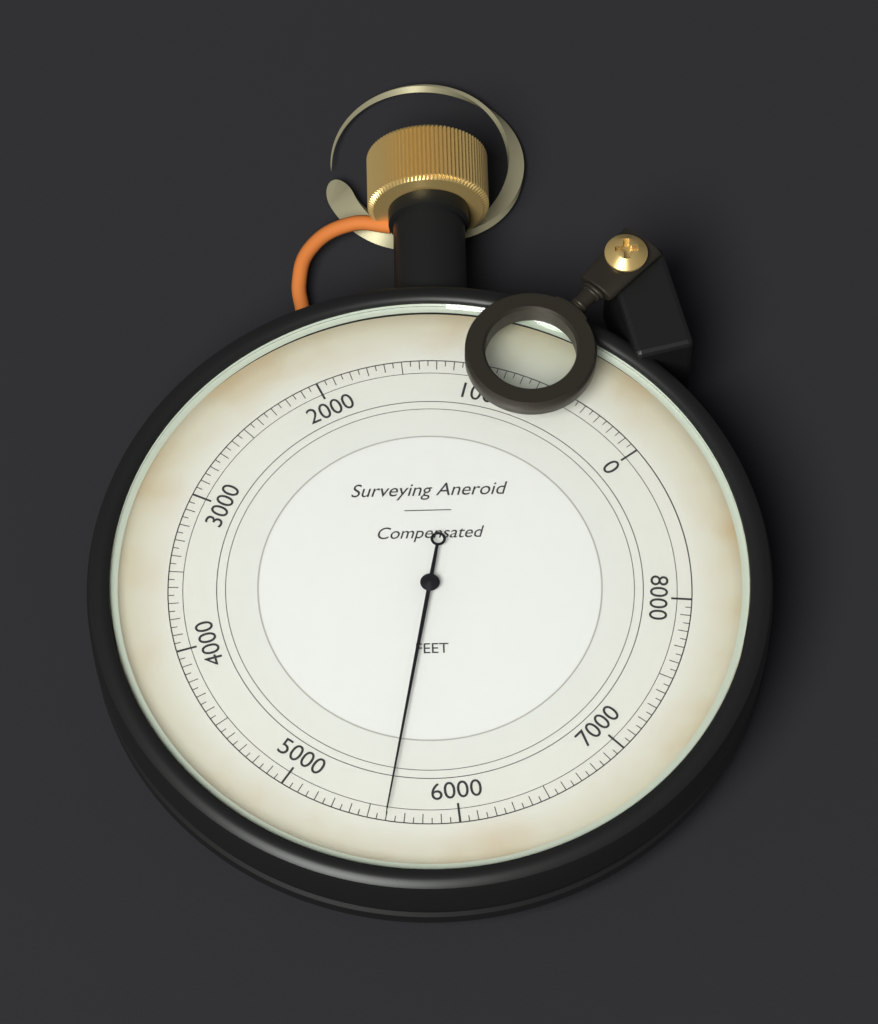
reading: 5600 ft
